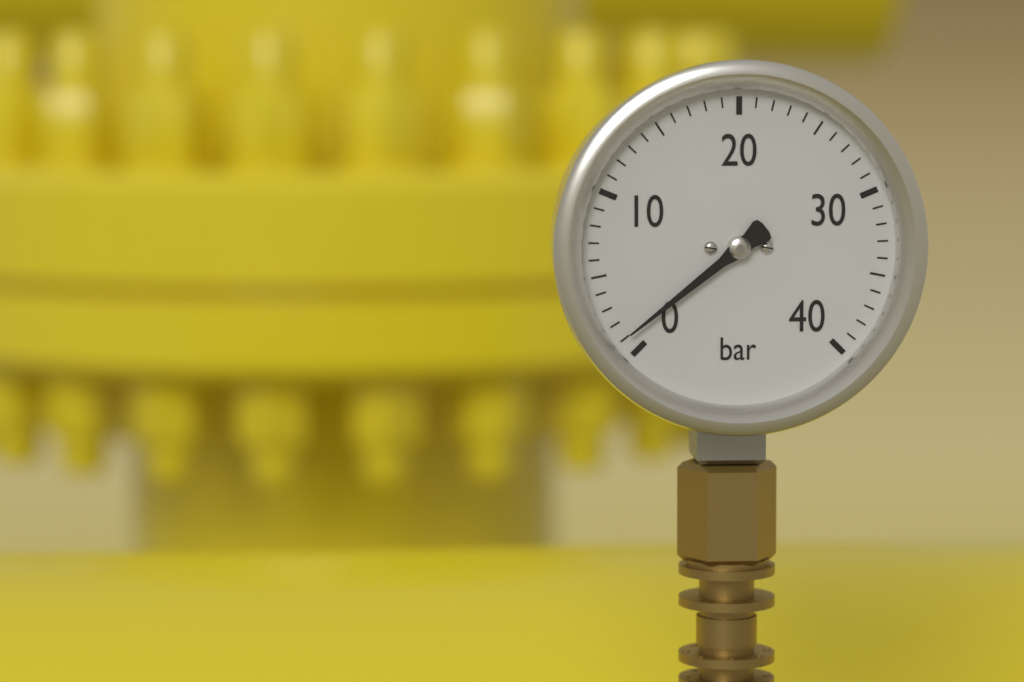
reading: 1 bar
